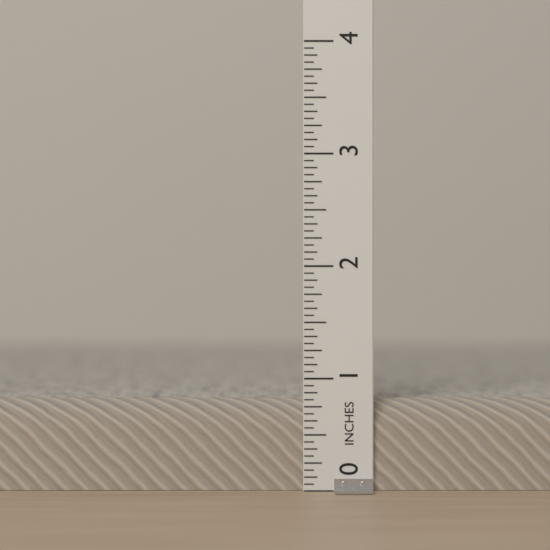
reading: 0.8000 in
